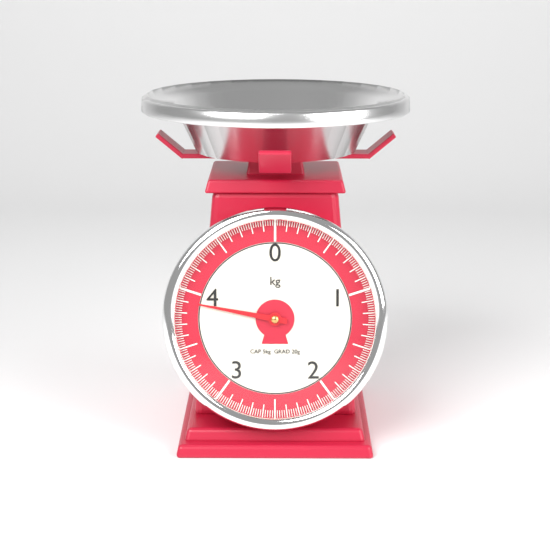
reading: 3.90 kg
